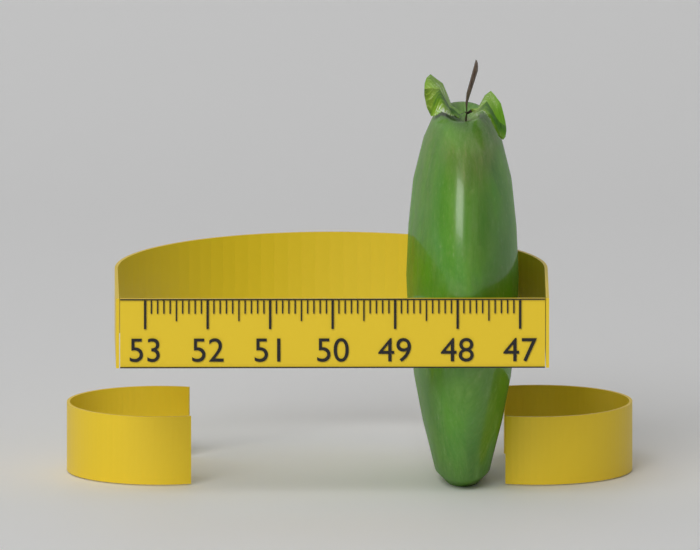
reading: 48.8 (no unit)
